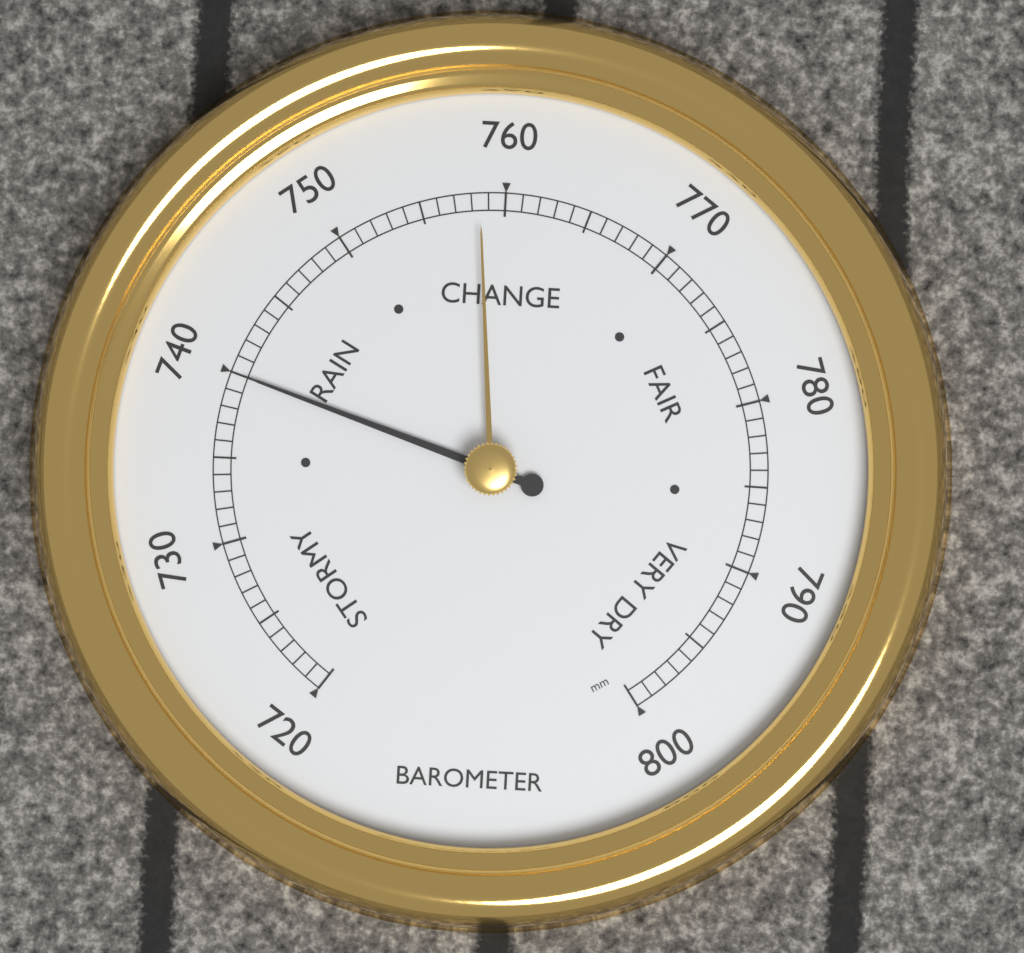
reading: 740 mm
